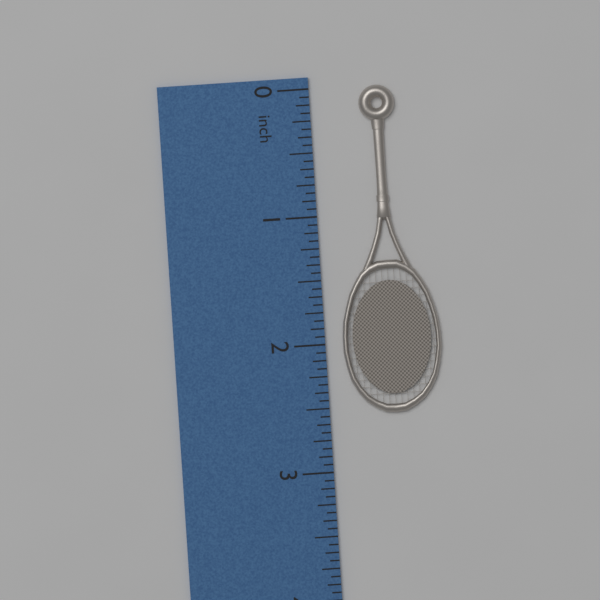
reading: 2.5625 inch
